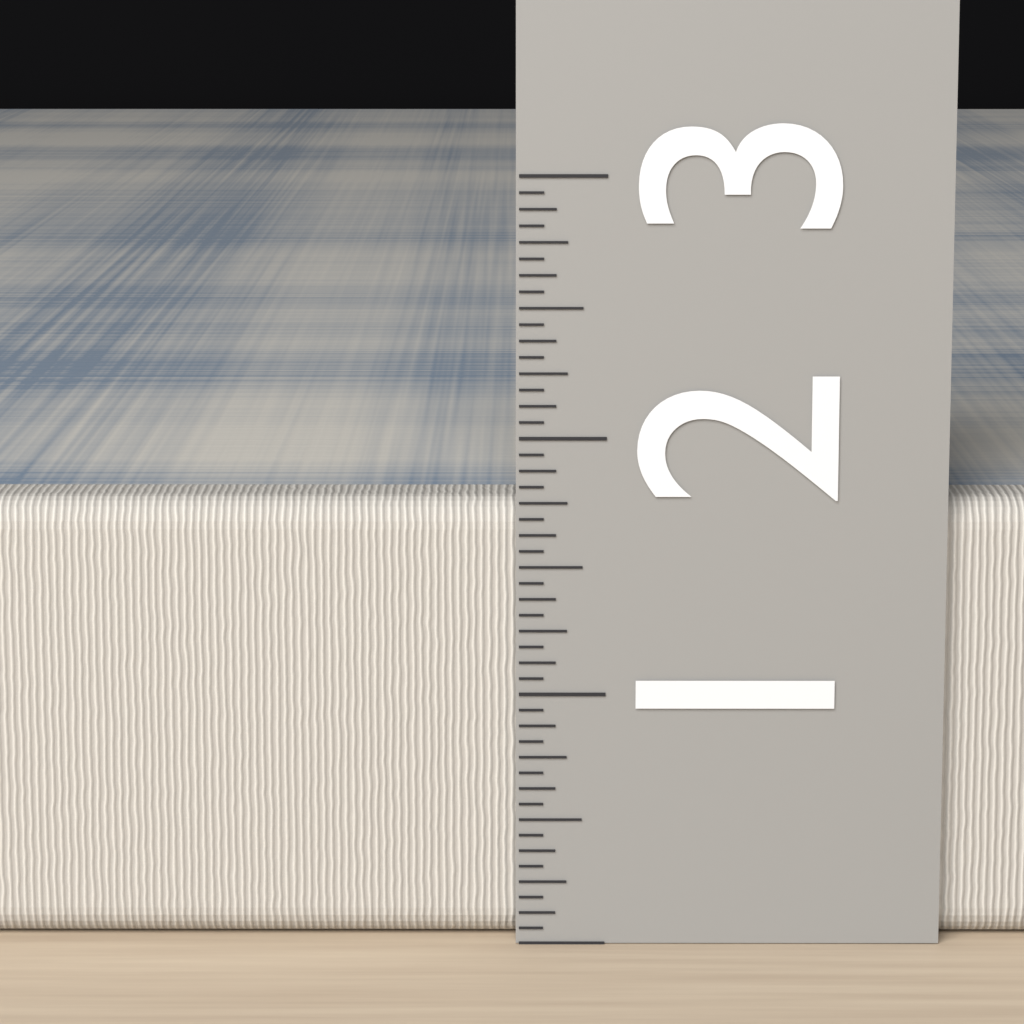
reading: 1.7500 (no unit)
